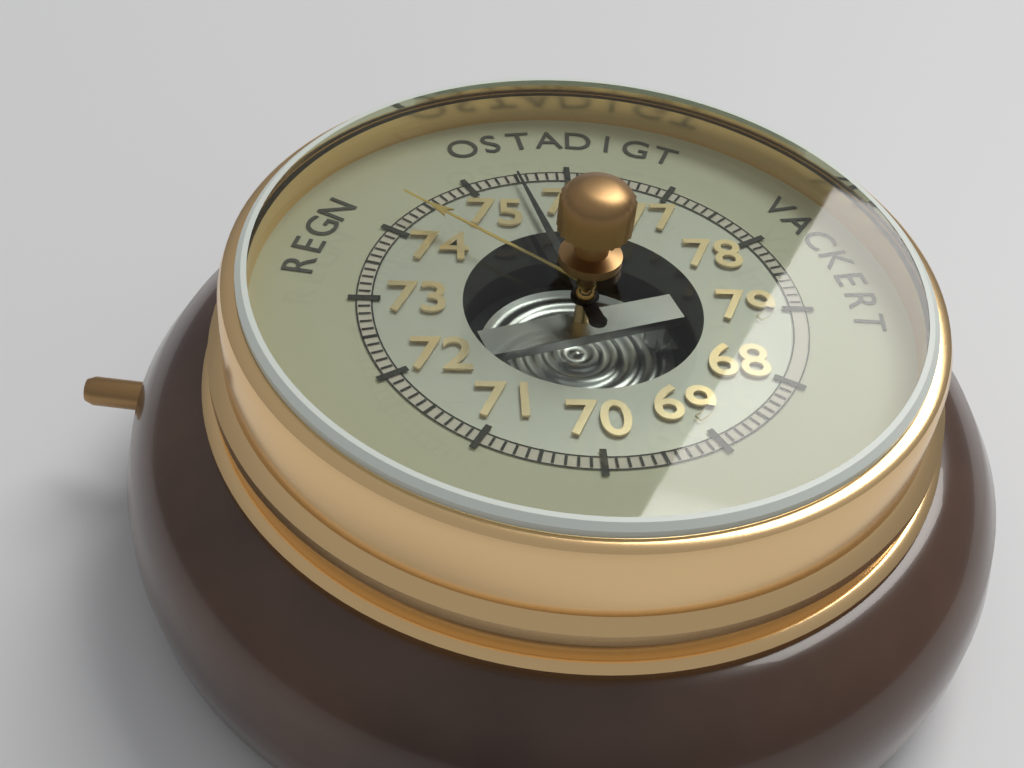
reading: 75.5 (no unit)
